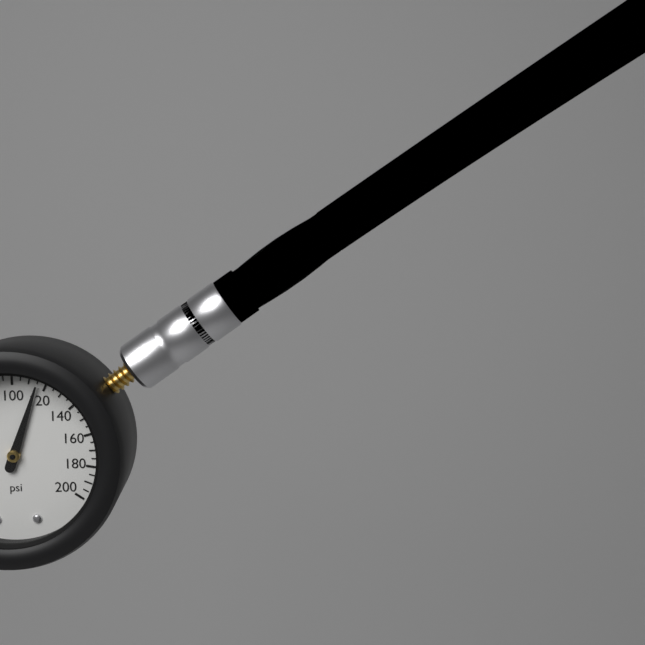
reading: 115 psi
